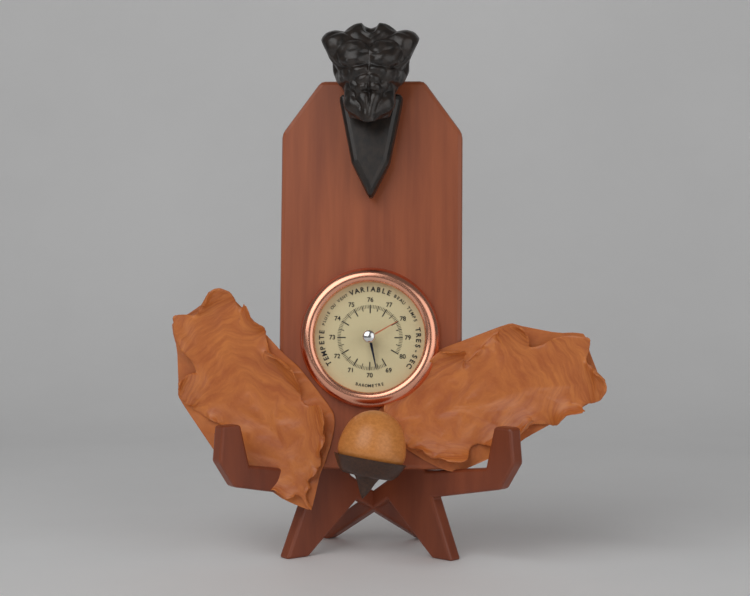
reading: 69.6 (no unit)
